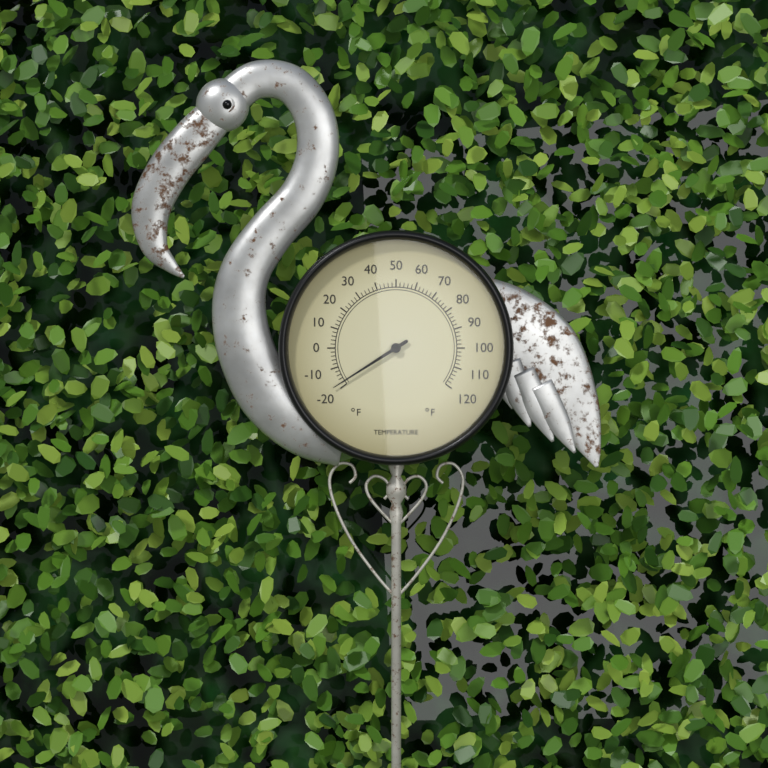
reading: -18 °F
